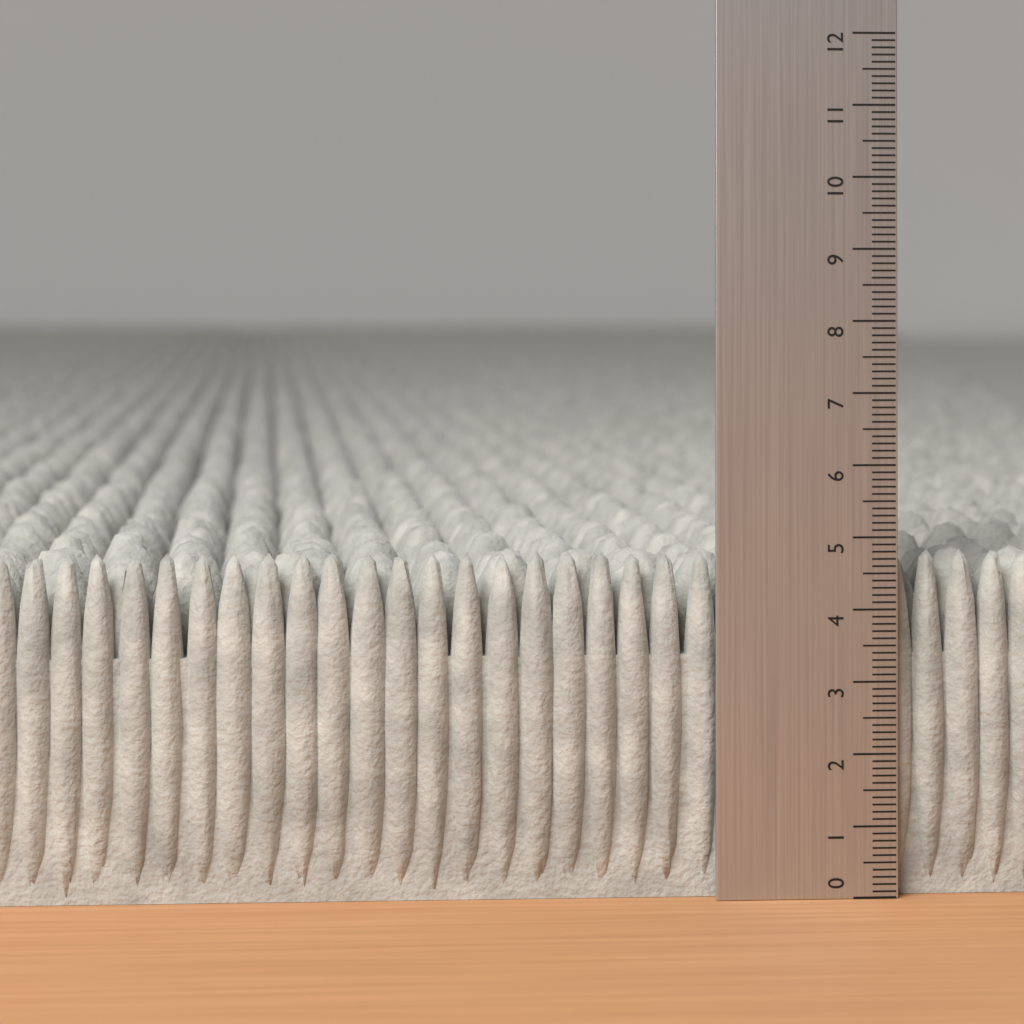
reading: 4.8 (no unit)
